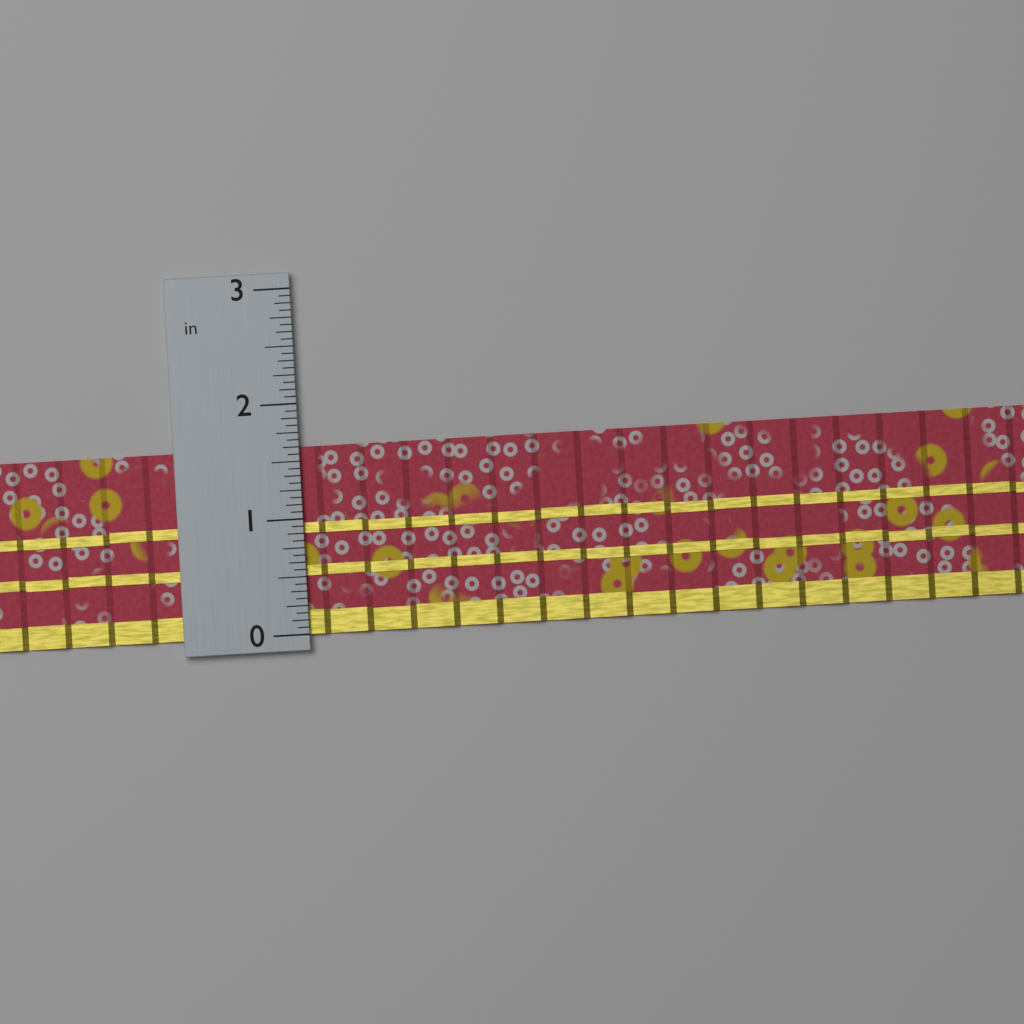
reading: 1.6250 in
